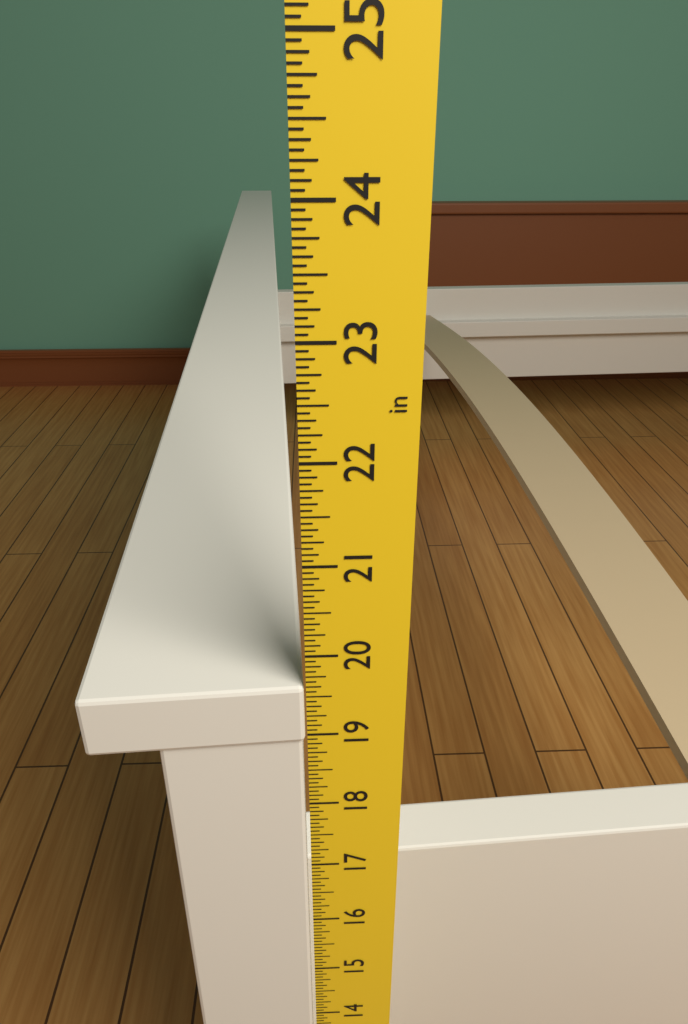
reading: 19.6250 in
